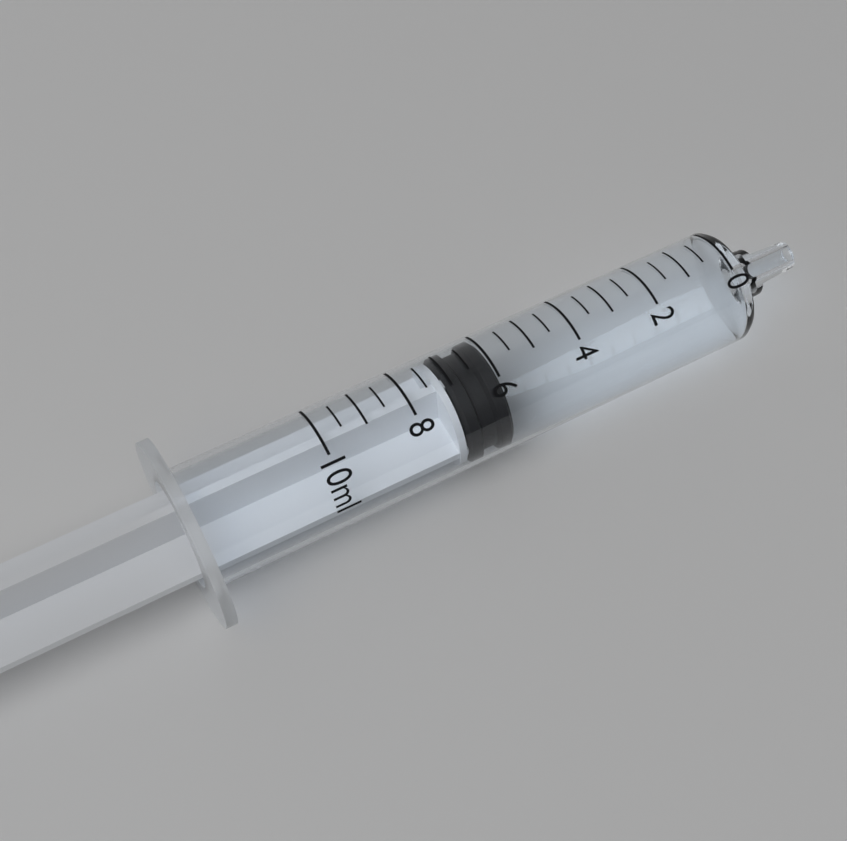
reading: 6.0 ml
